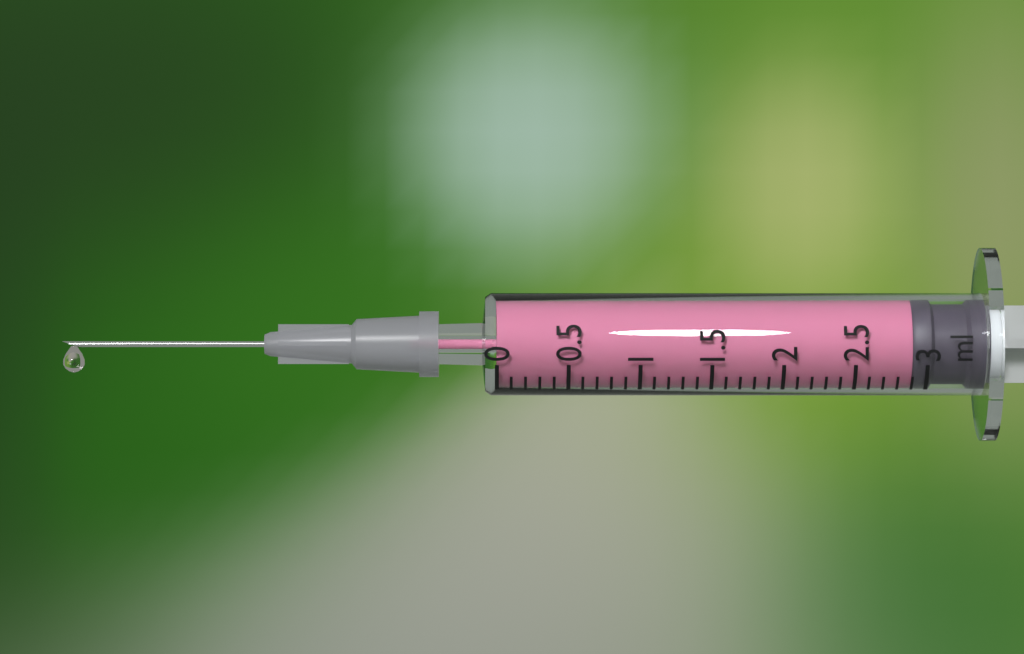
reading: 2.9 ml
